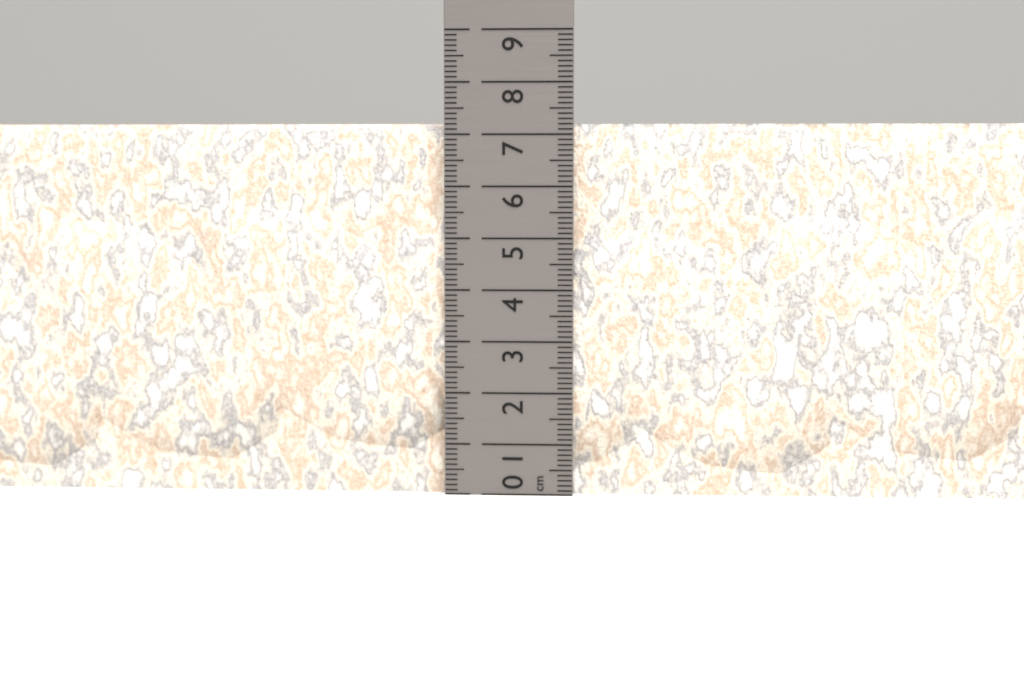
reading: 7.2 cm
